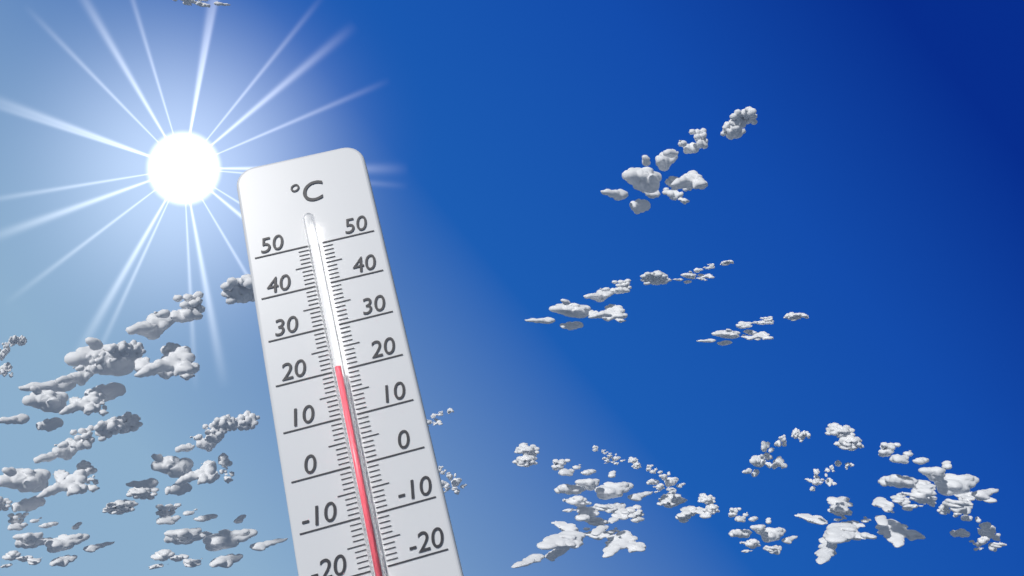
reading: 20 °C
